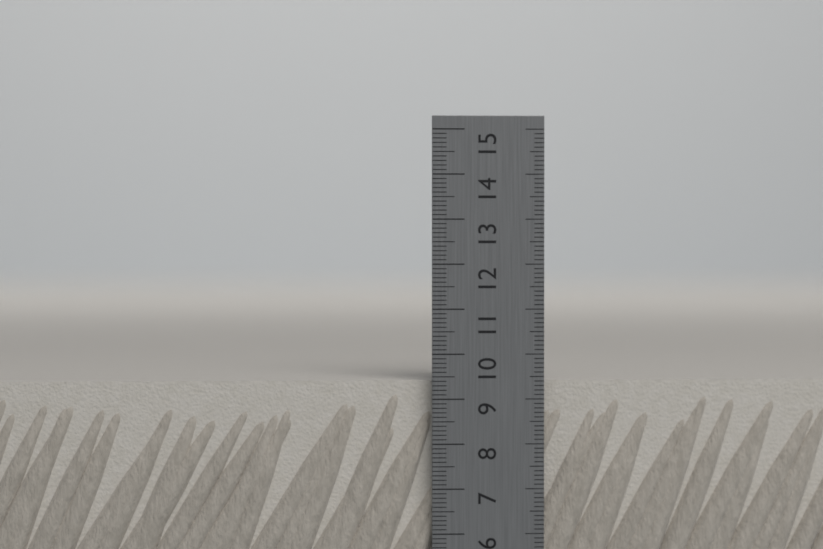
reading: 9.4 cm
